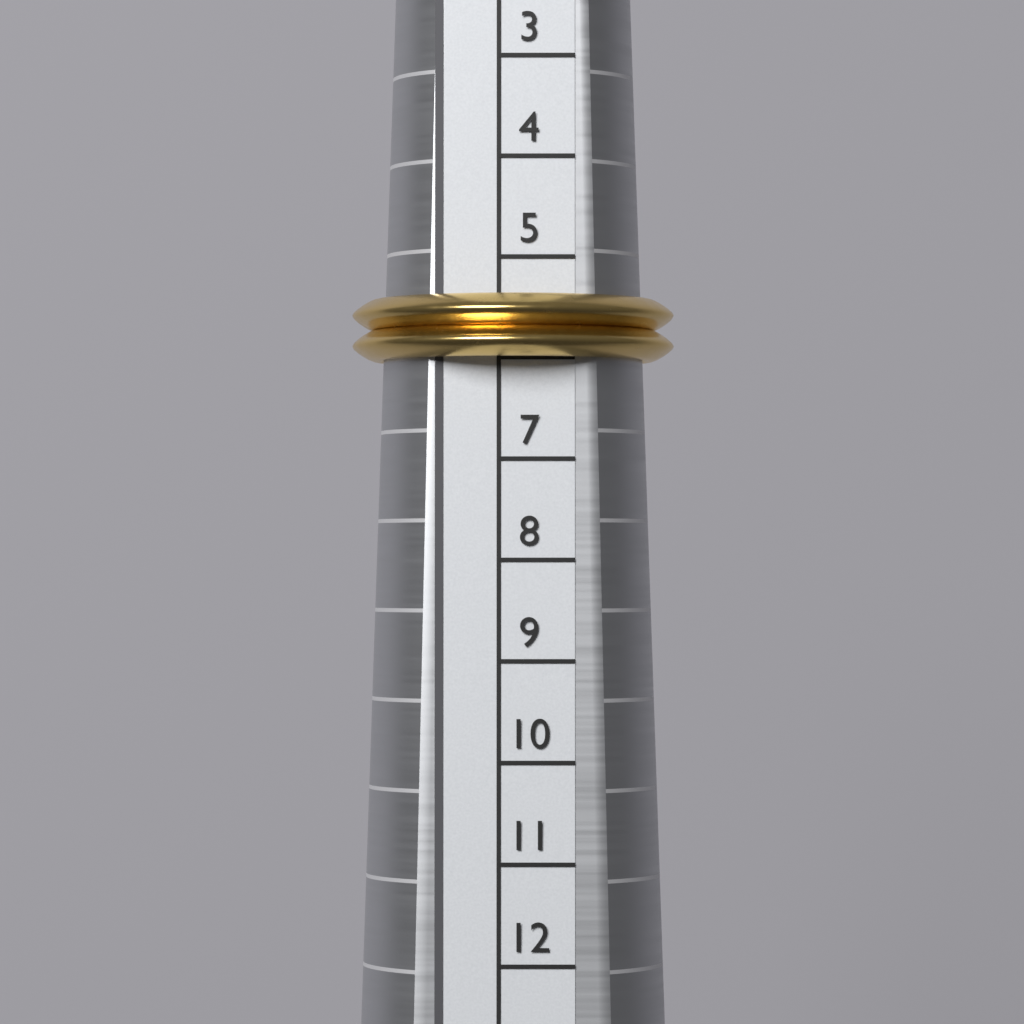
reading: 6 (no unit)
